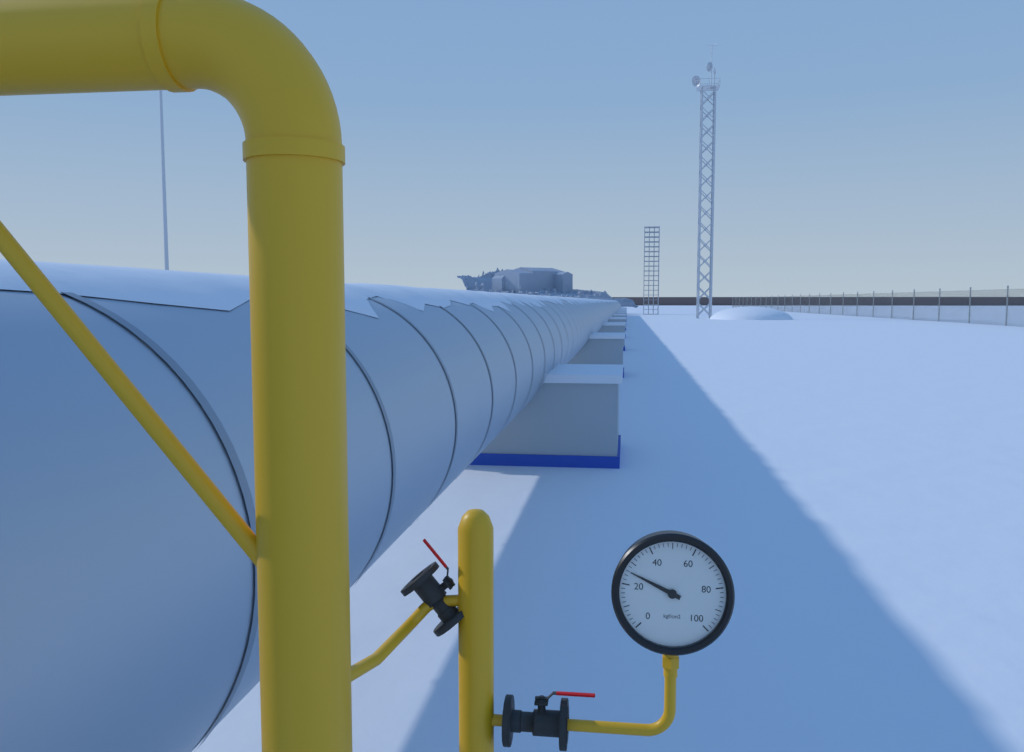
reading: 26 kgf/cm2
